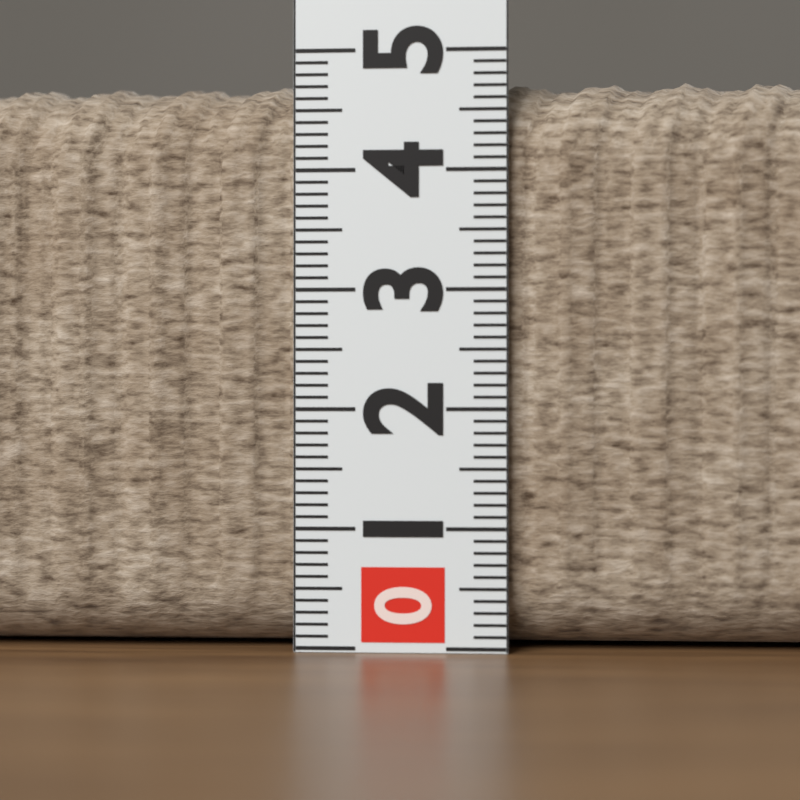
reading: 4.8 (no unit)
